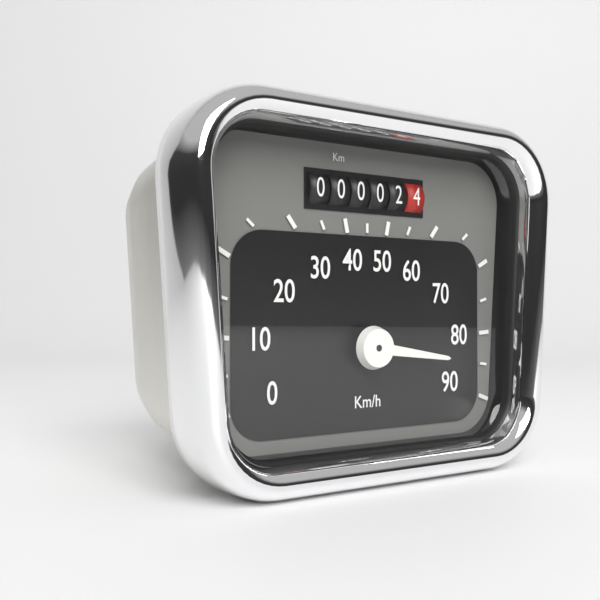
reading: 85 km/h
